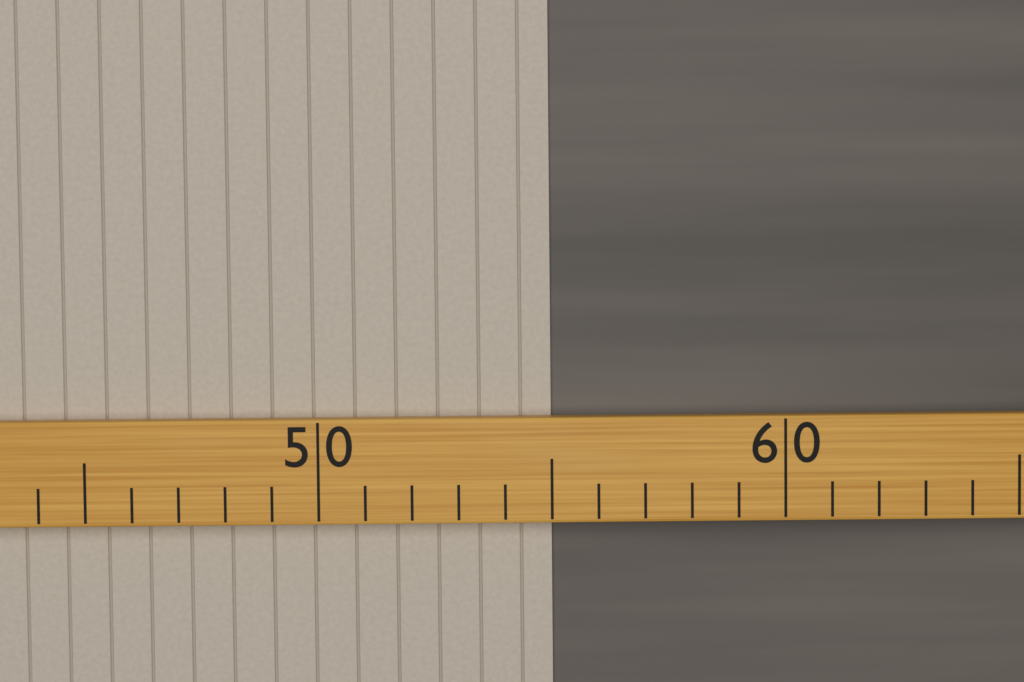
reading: 55 (no unit)
